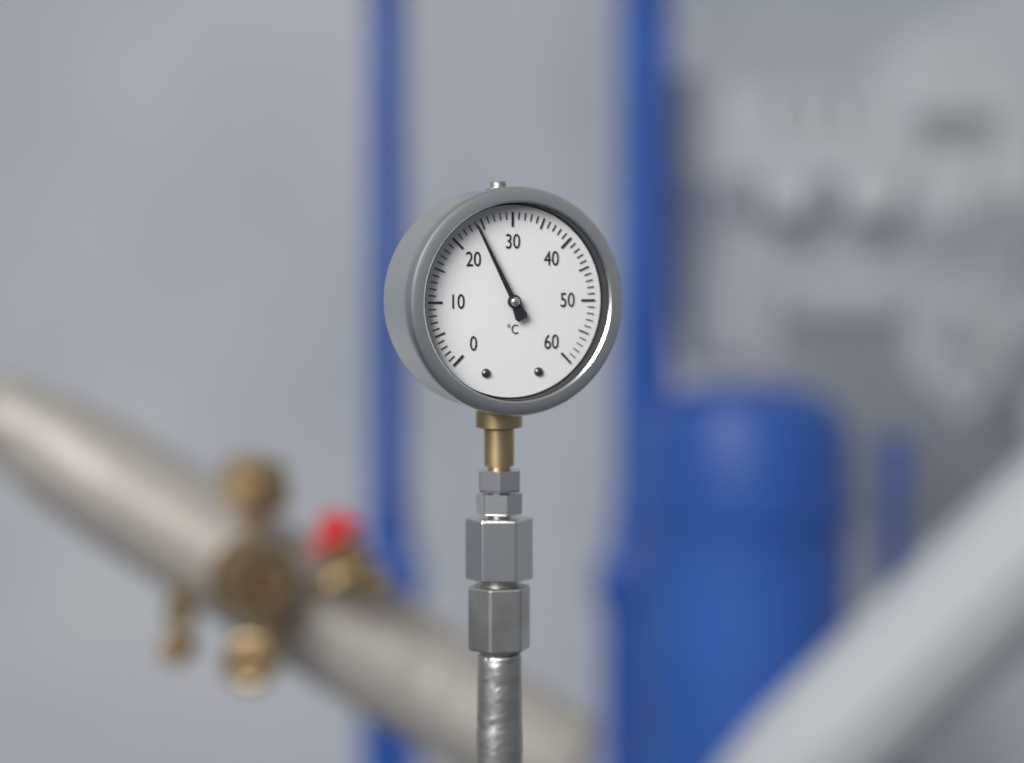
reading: 24 °C
